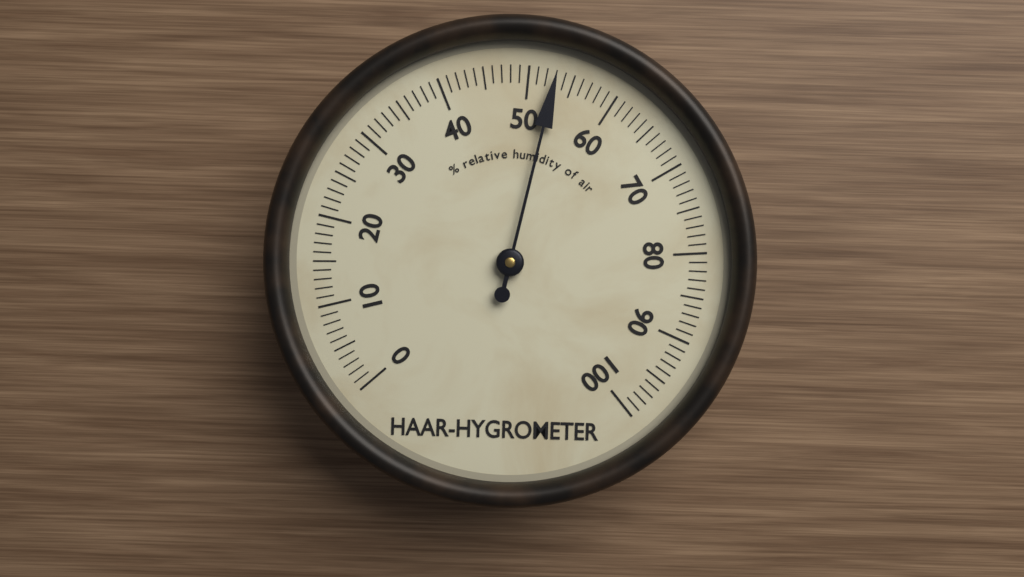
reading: 53 %
